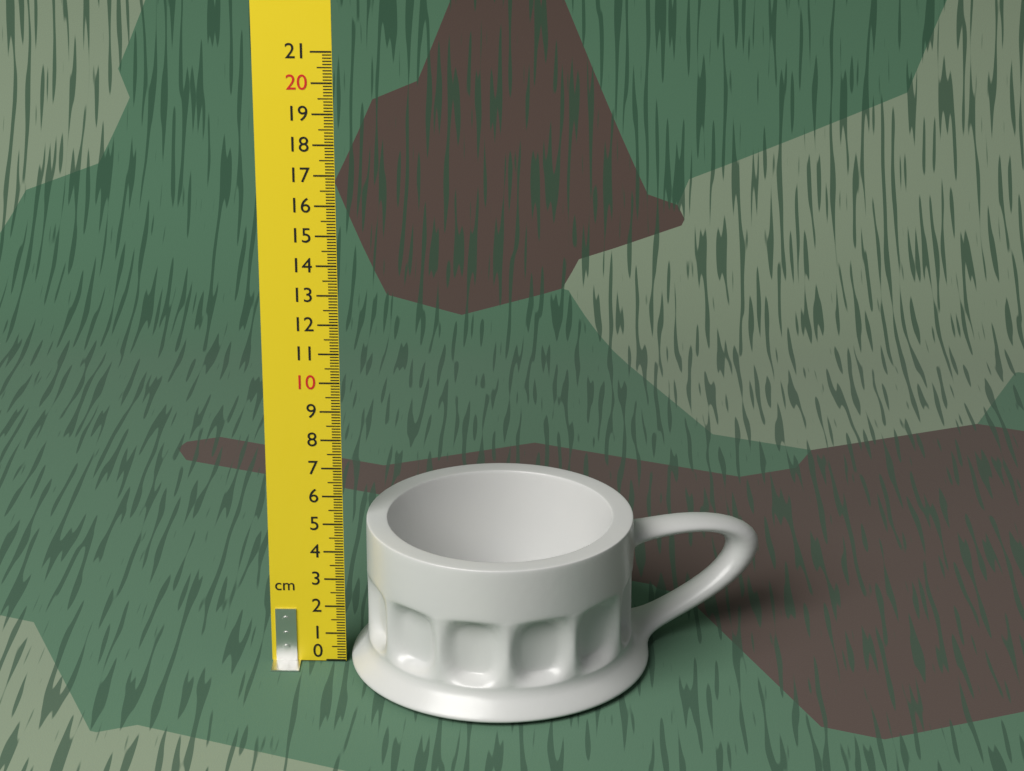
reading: 5.2 cm
